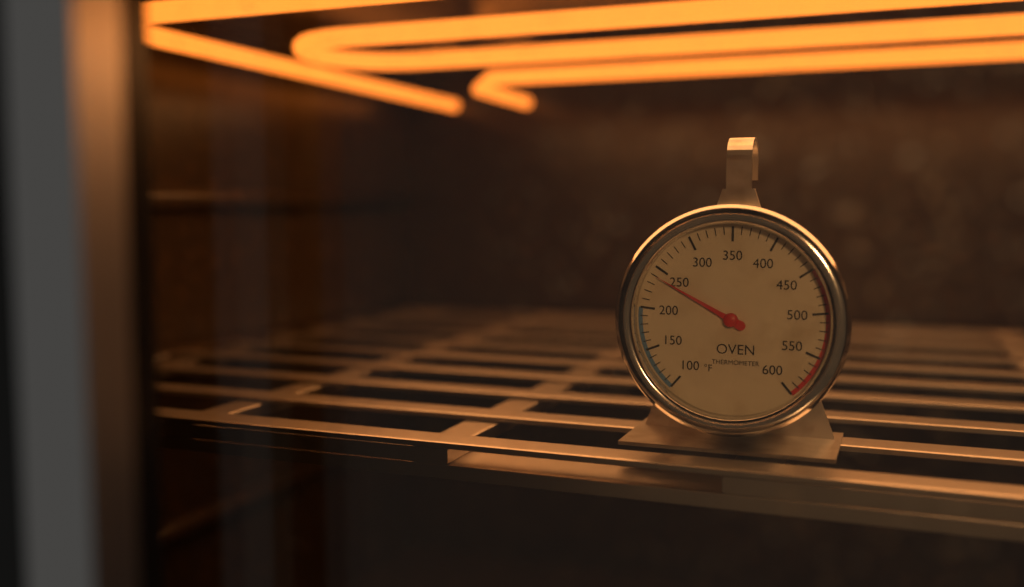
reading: 240 °F
